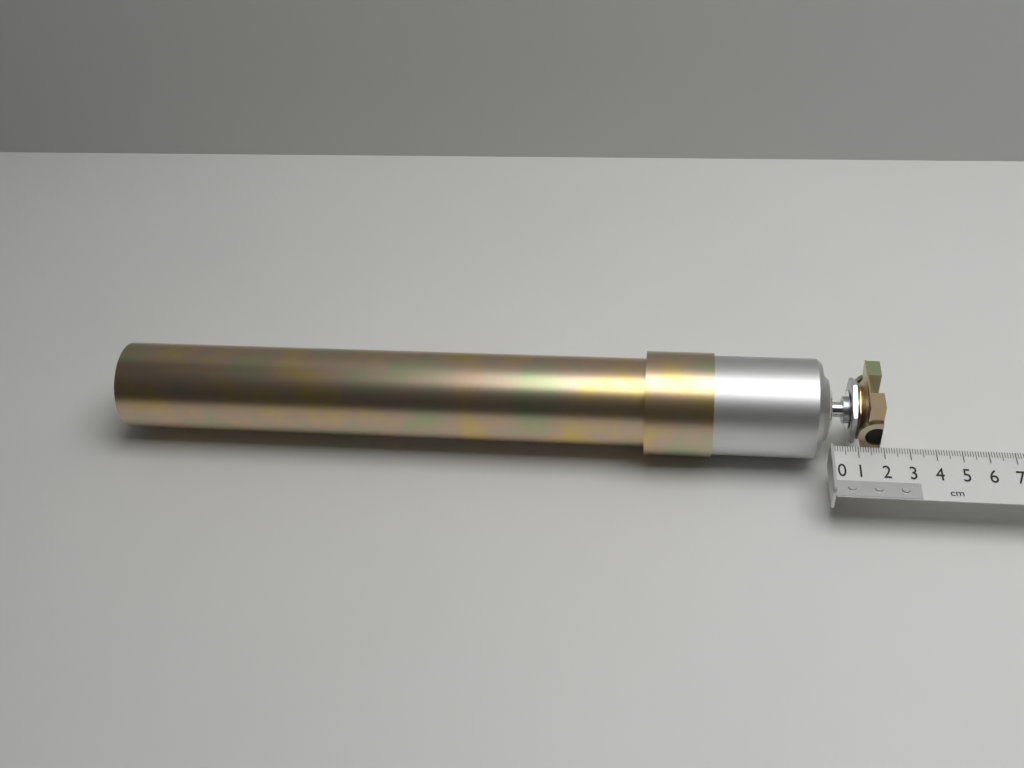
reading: 1.9 cm
